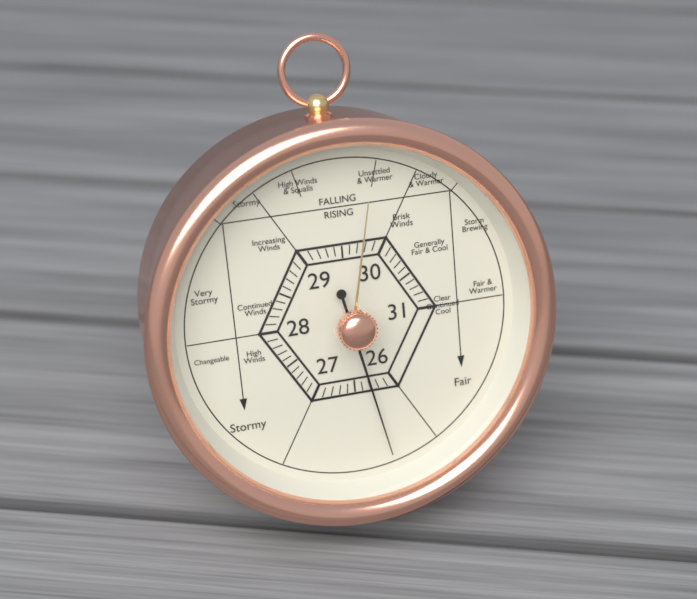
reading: 26.3 (no unit)
